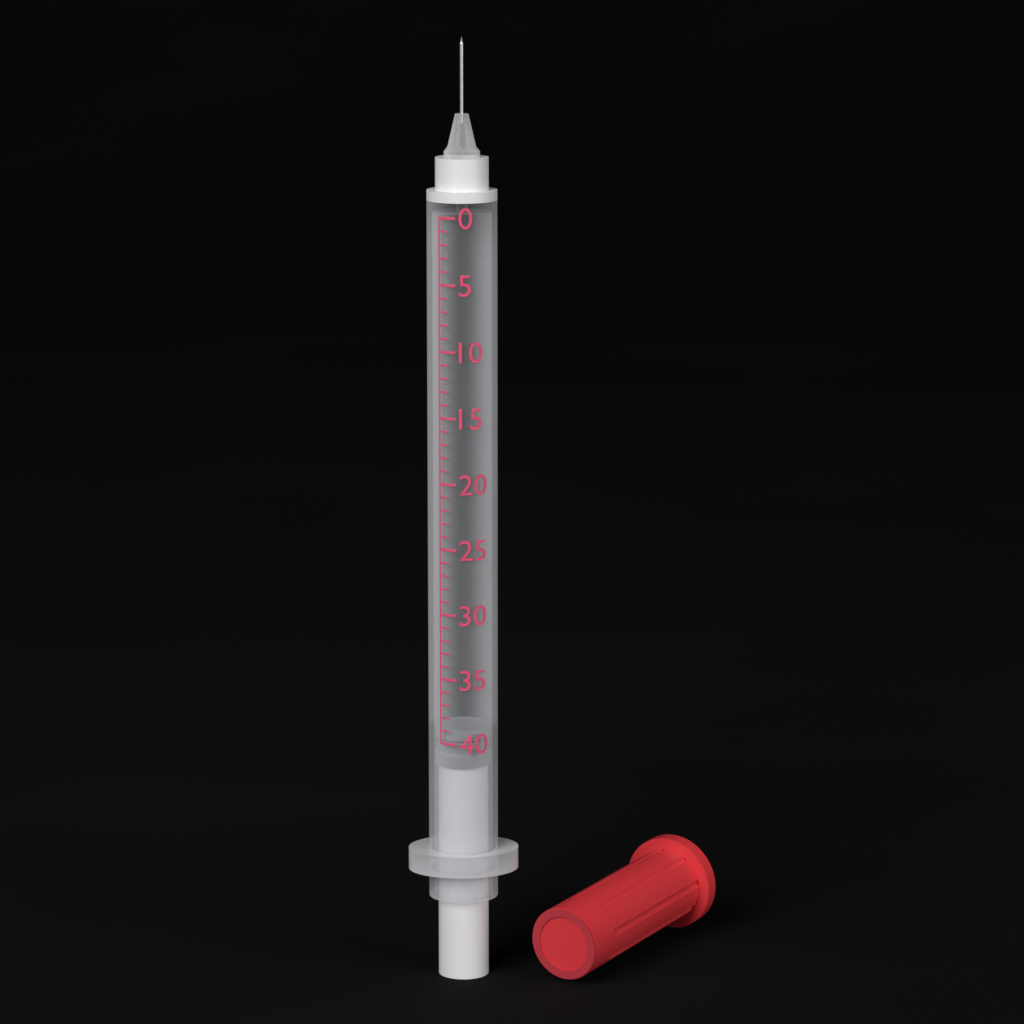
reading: 39 (no unit)
